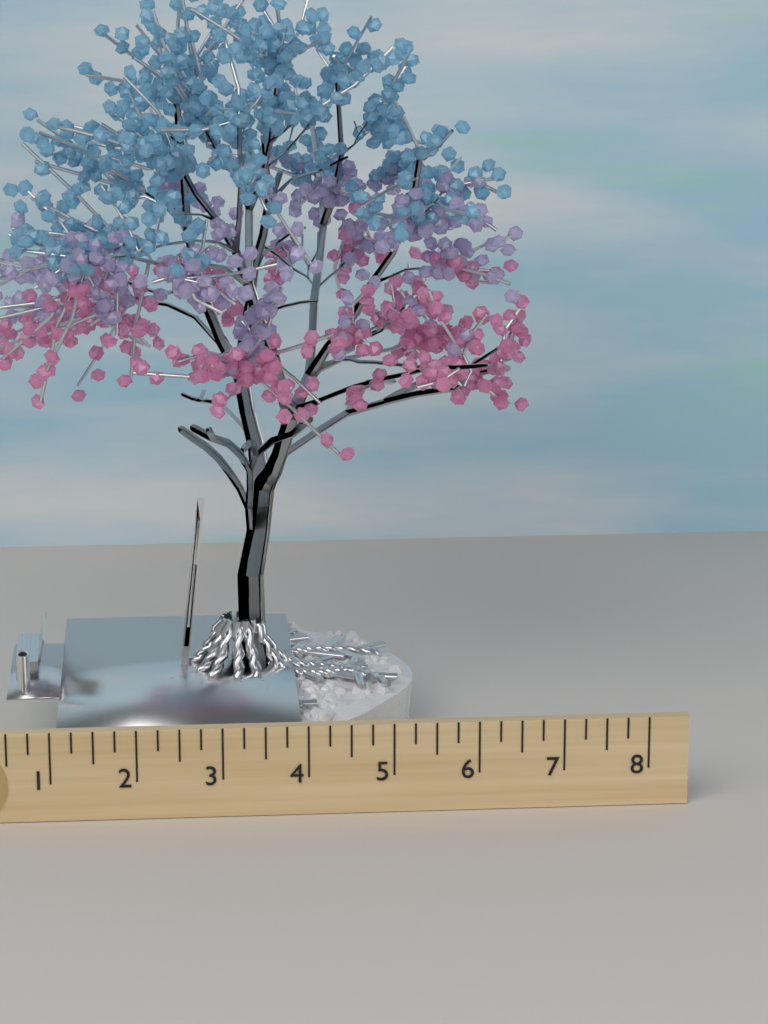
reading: 7.00 (no unit)
